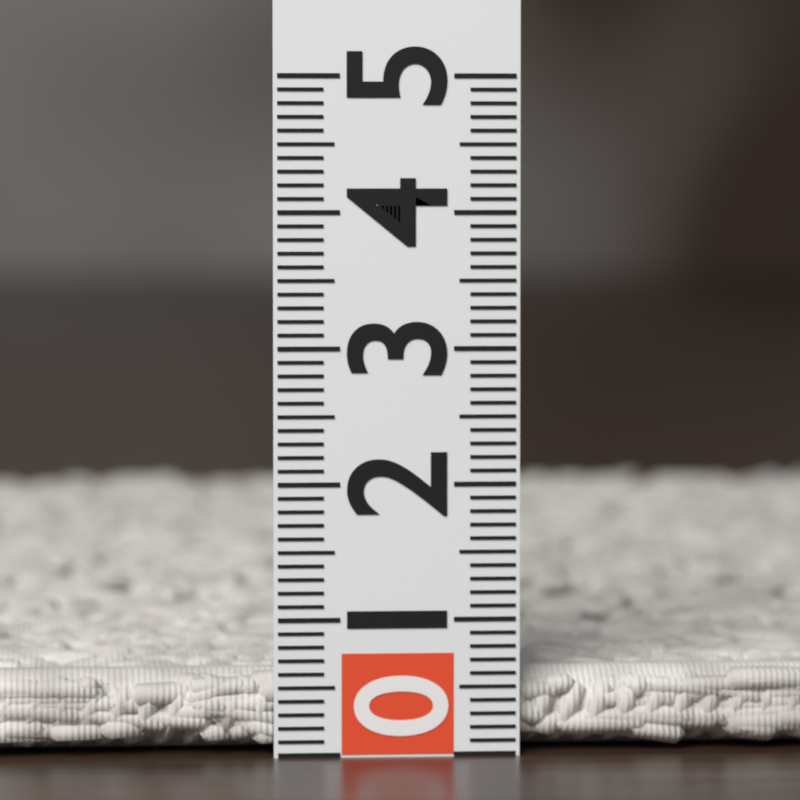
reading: 0.6 (no unit)
